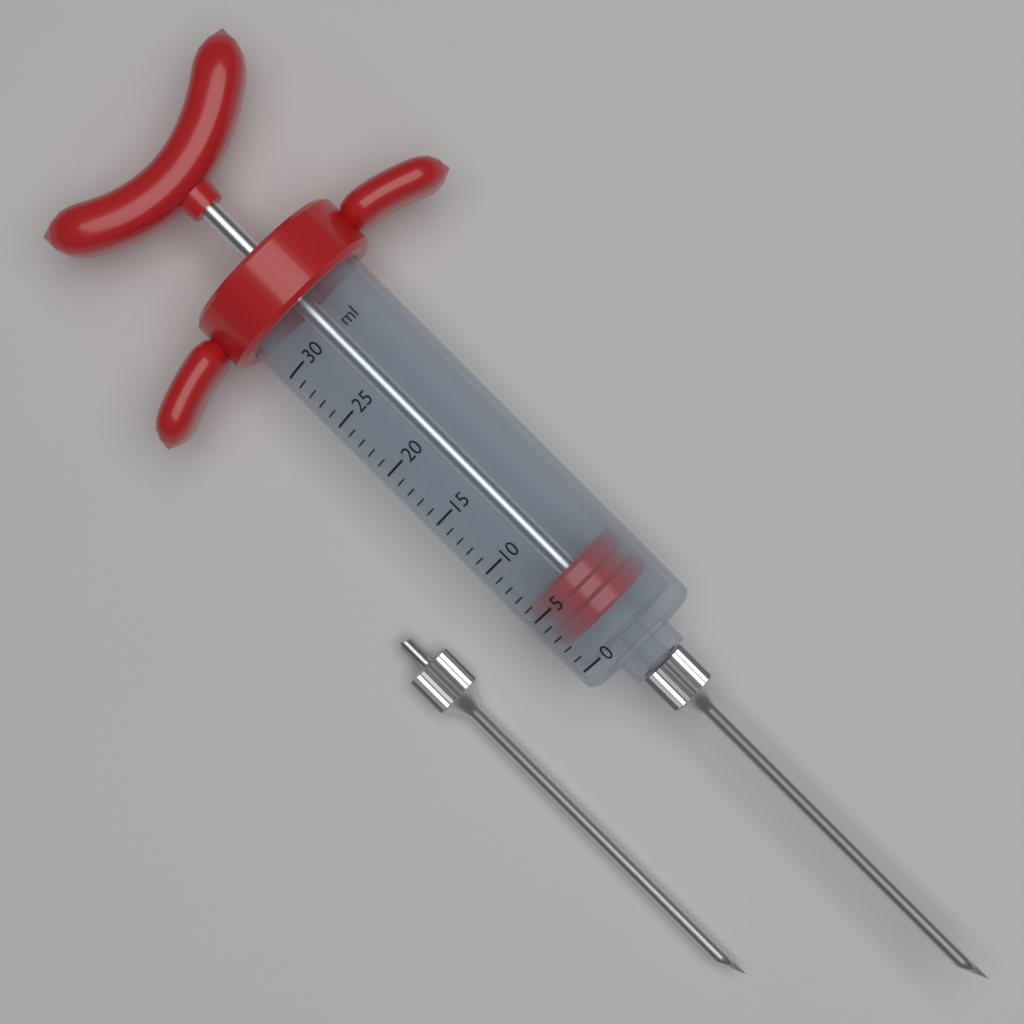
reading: 2 ml
